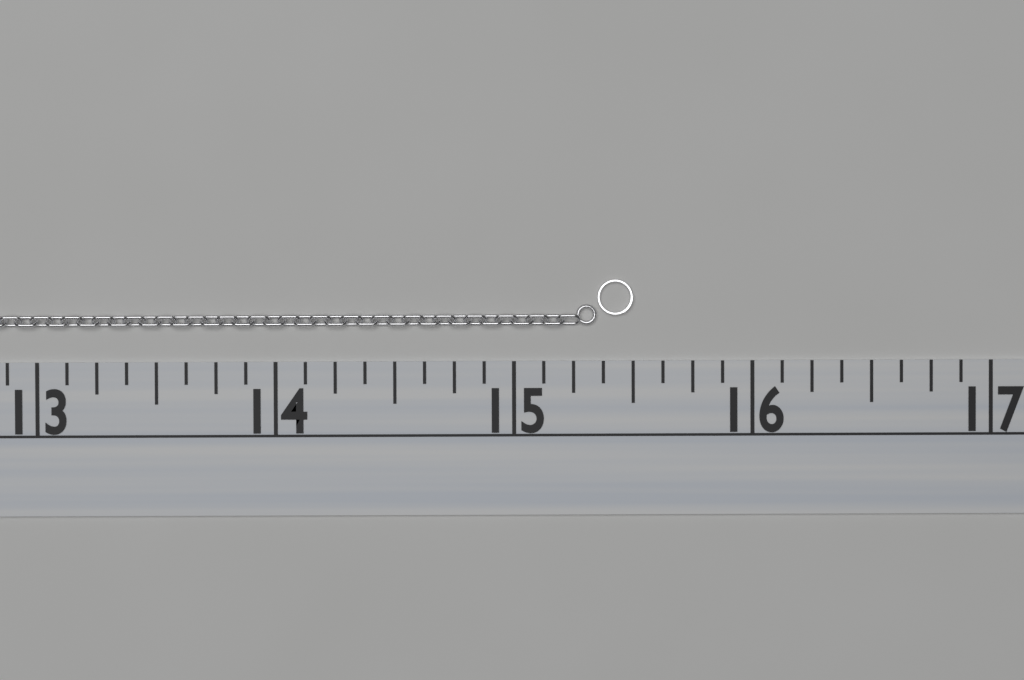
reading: 15.500 (no unit)
